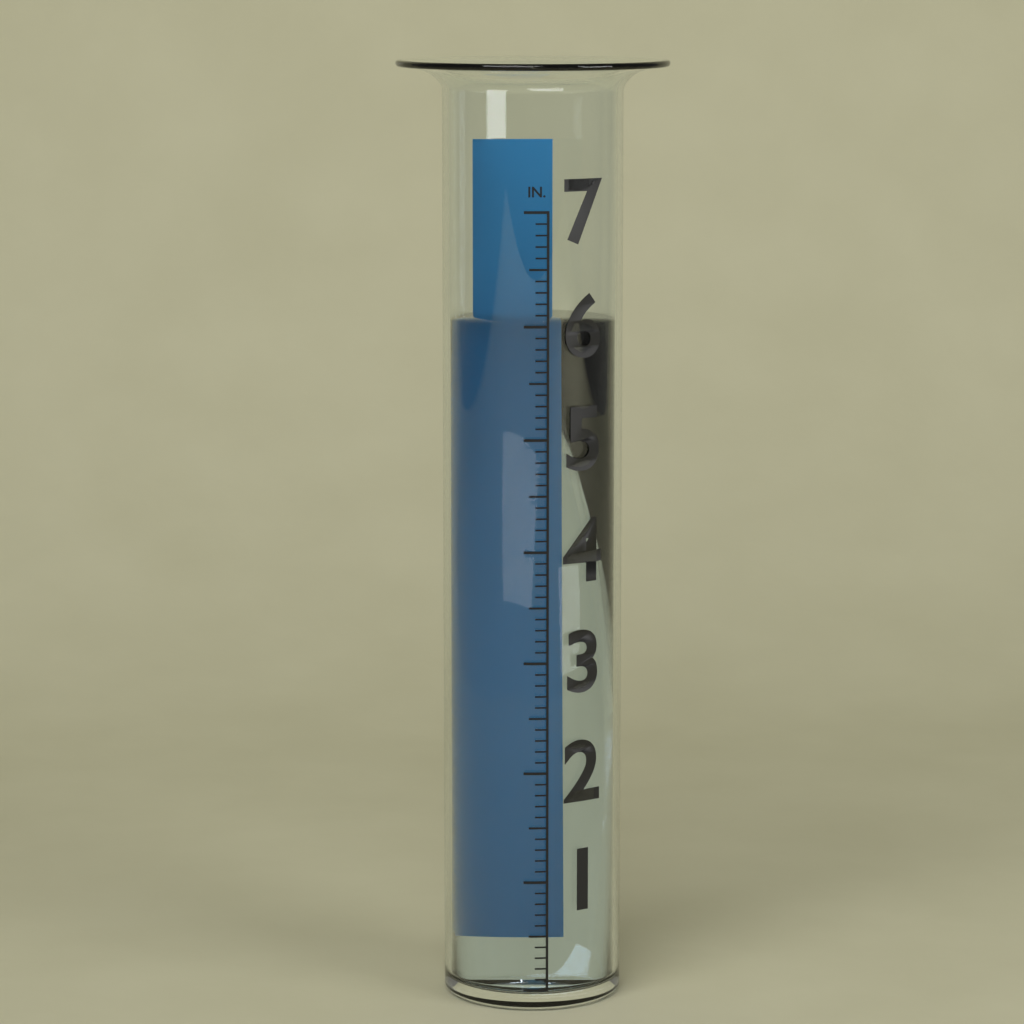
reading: 6.0 in
